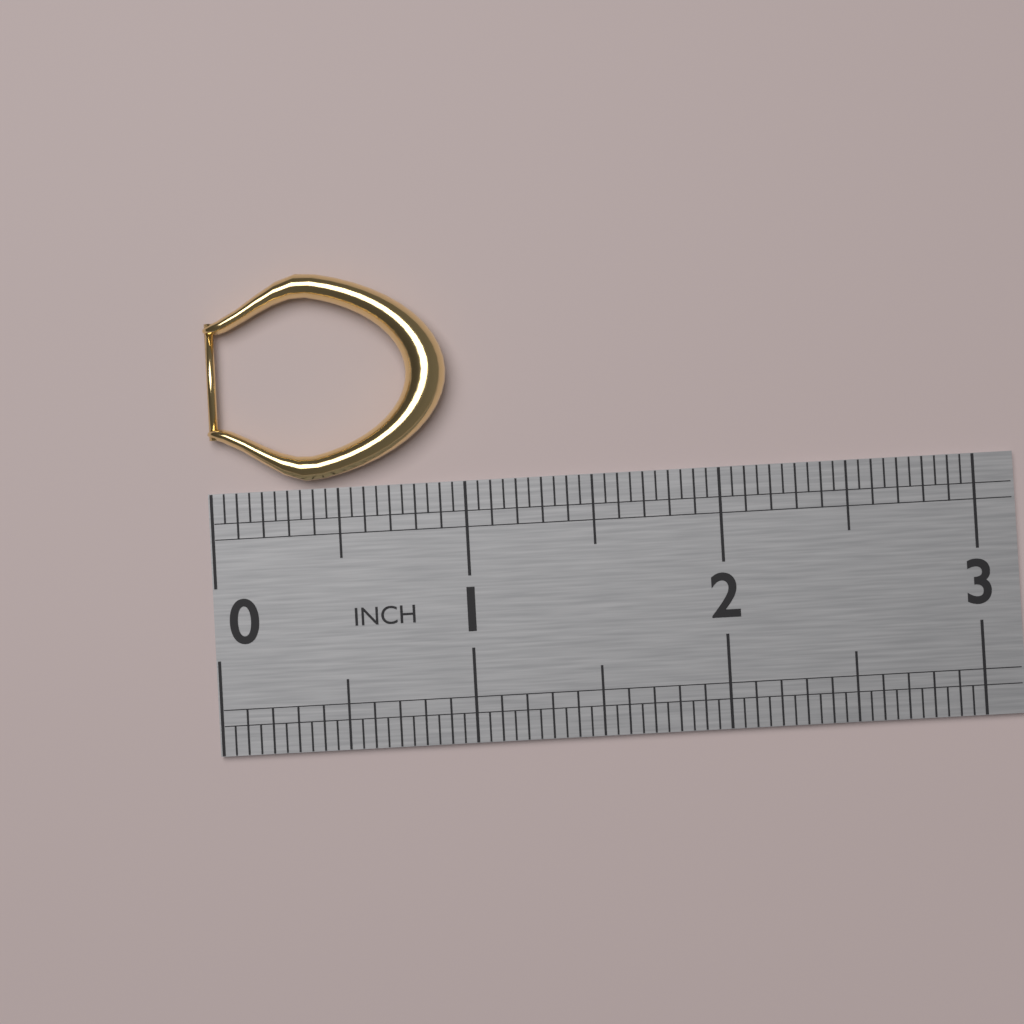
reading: 0.95 in
